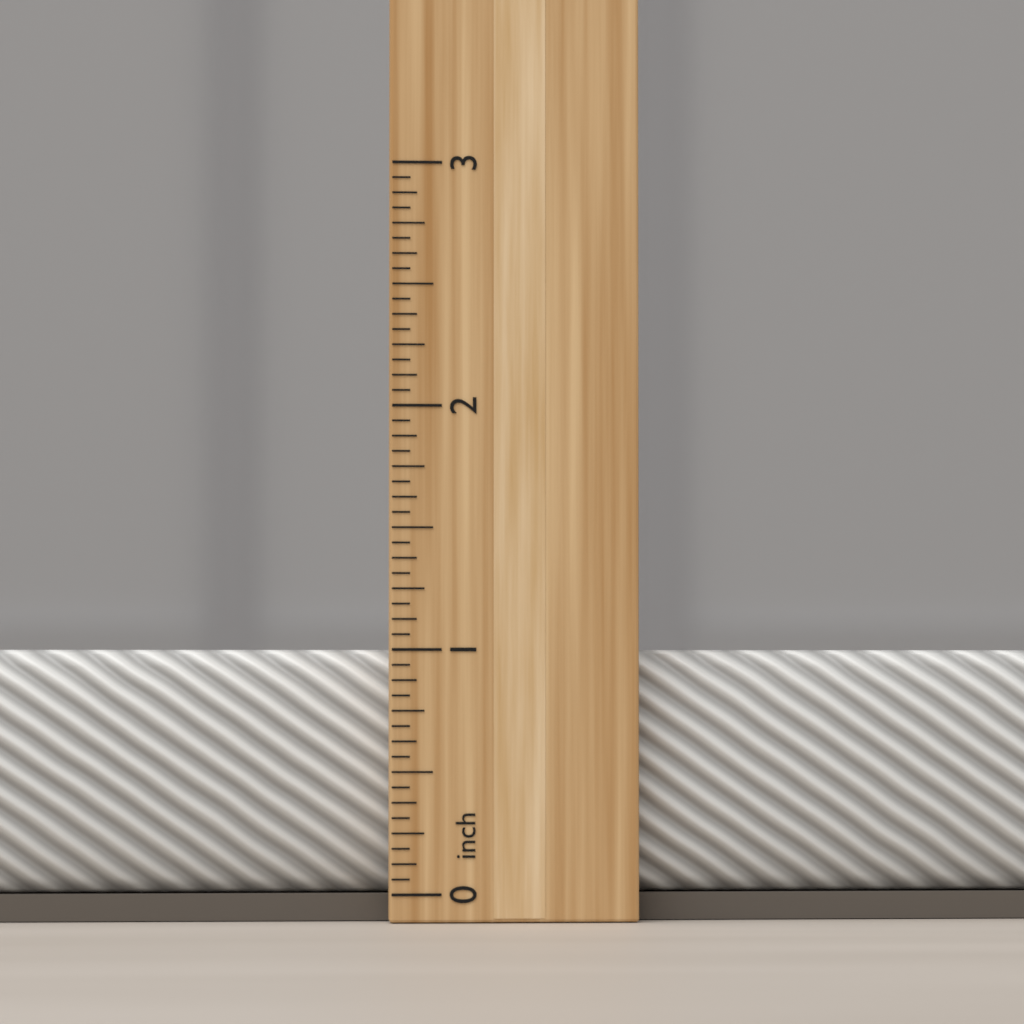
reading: 1.0000 inch
